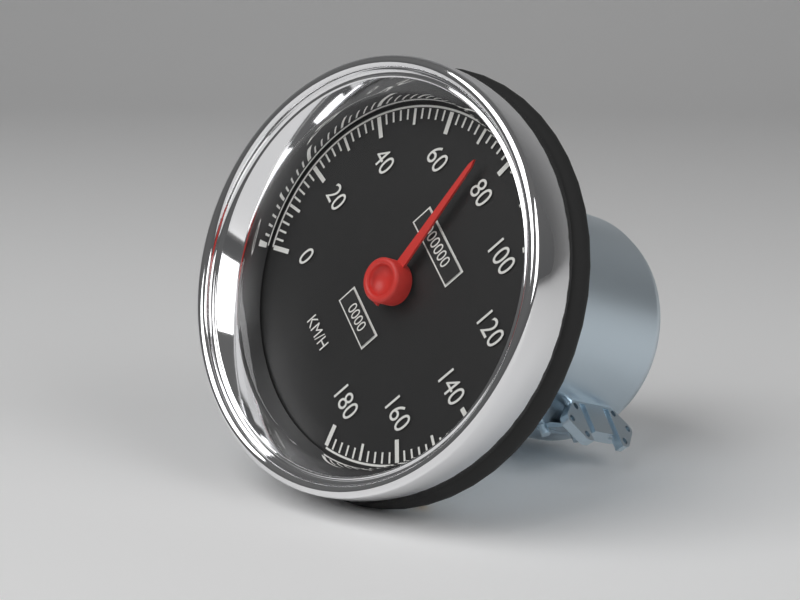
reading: 74 km/h
